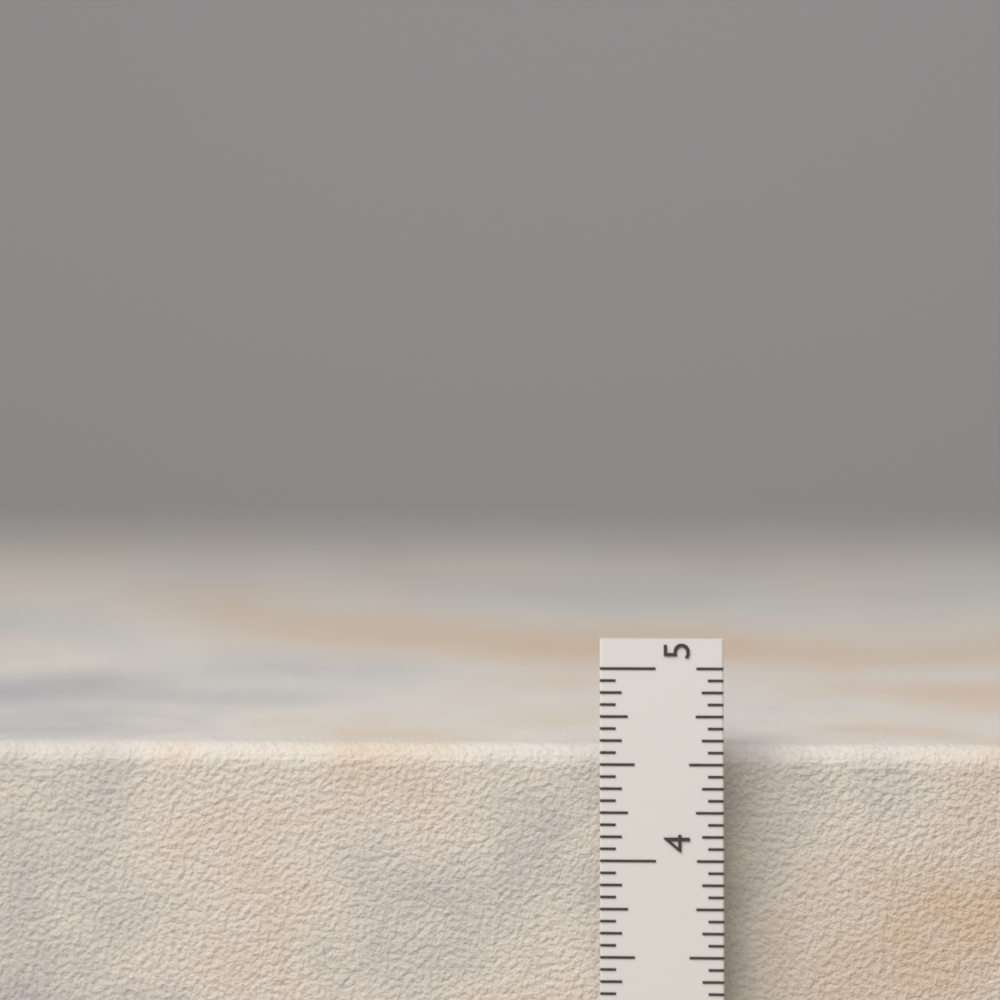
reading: 4.5625 in
